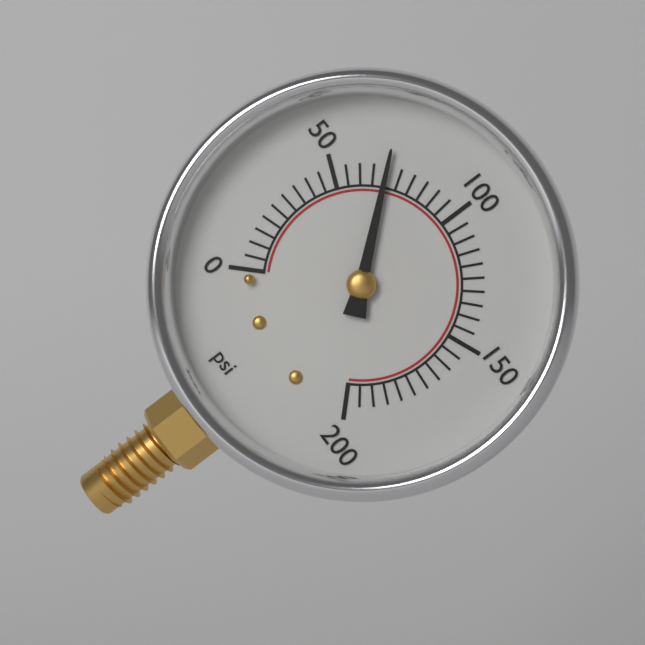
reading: 70 psi
